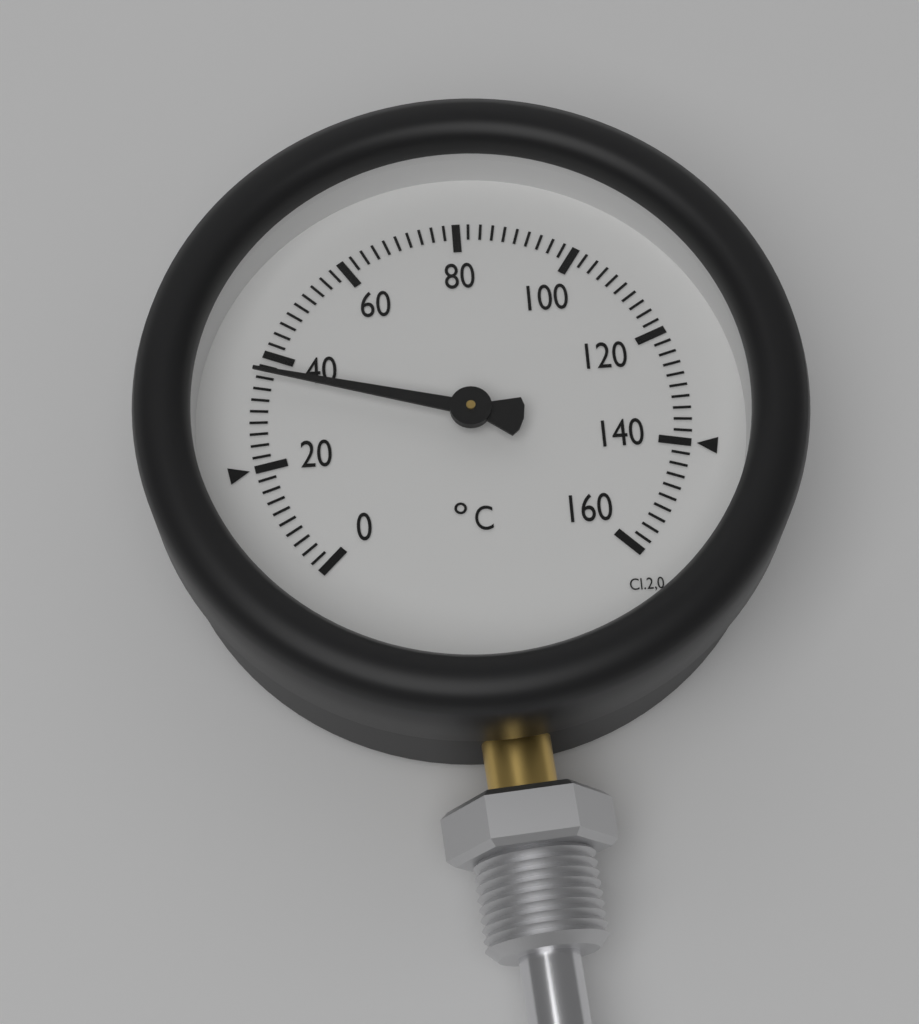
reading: 36 °C
